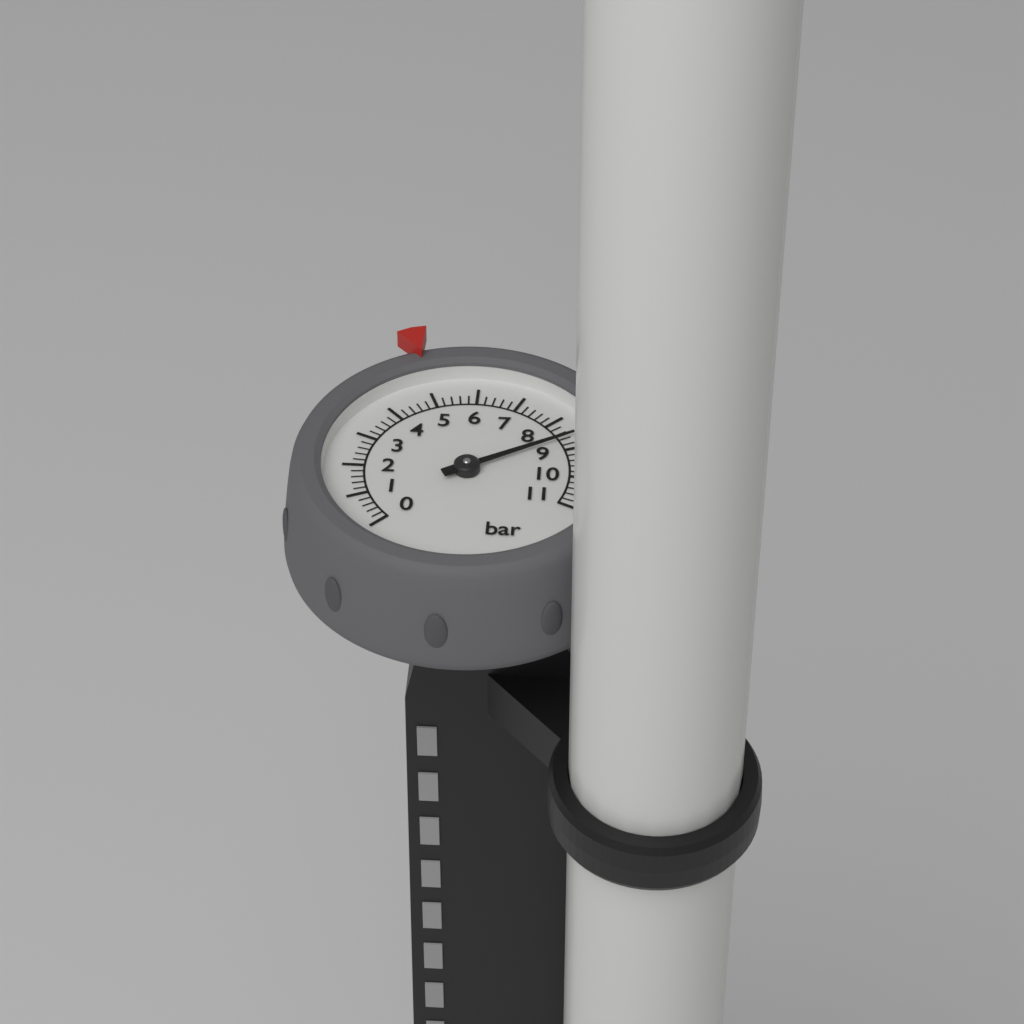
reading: 8.6 bar
